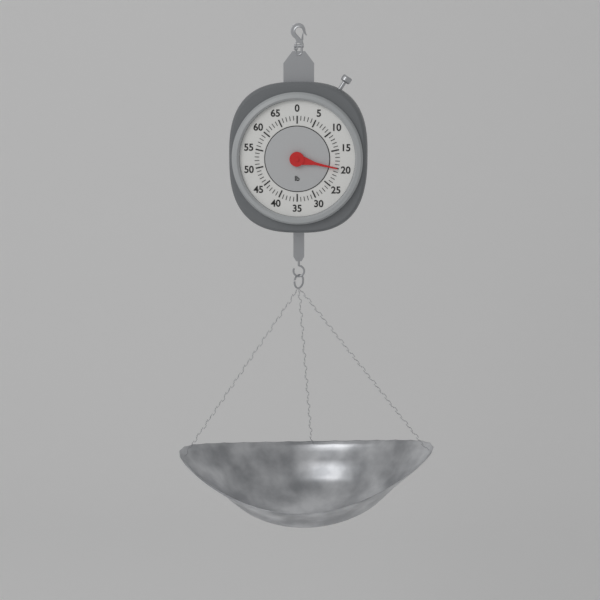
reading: 20 lb
